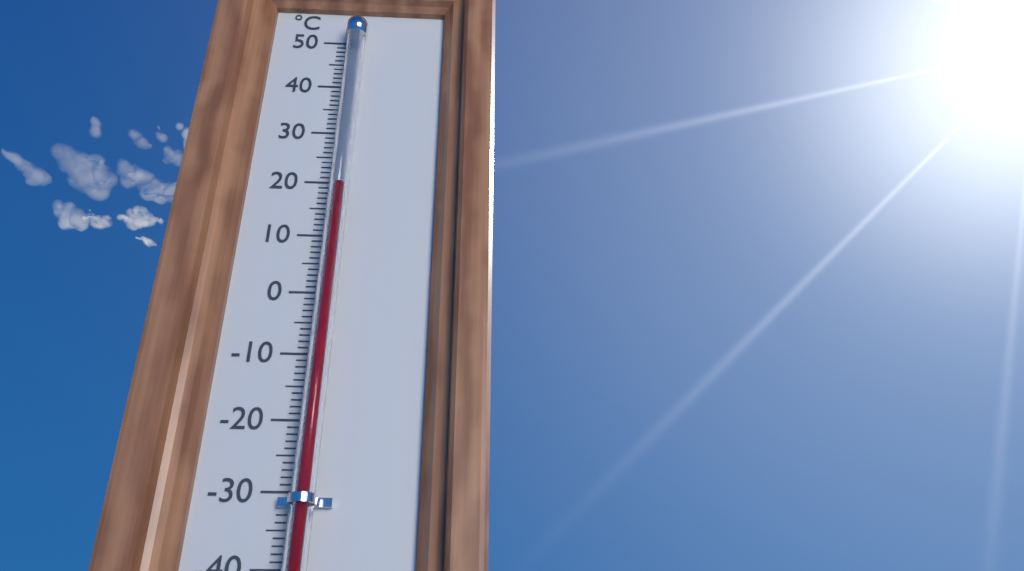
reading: 18 °C
